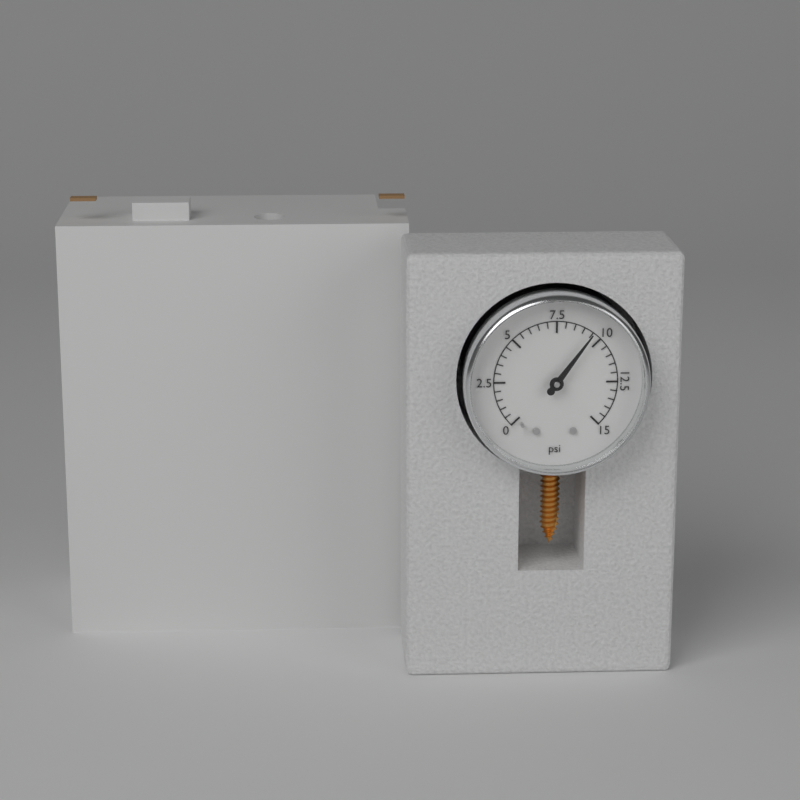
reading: 9.5 psi
